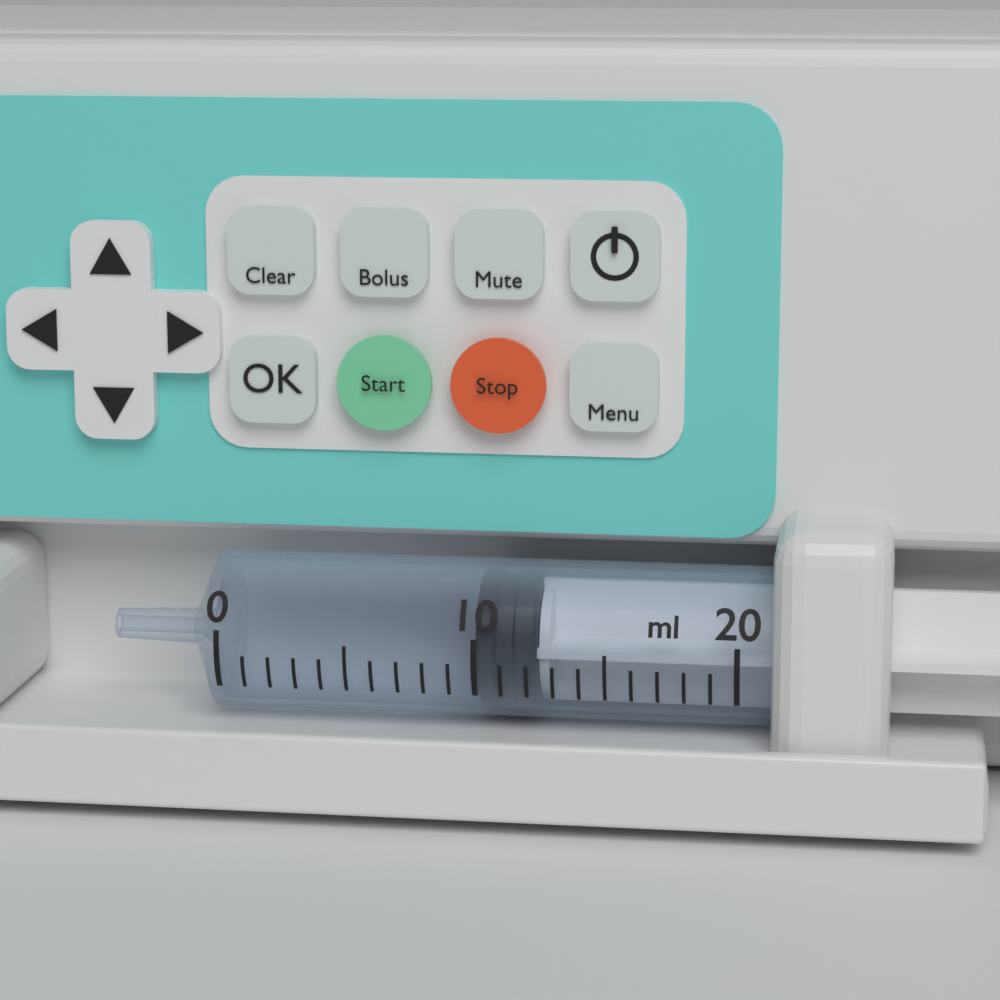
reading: 10 ml
